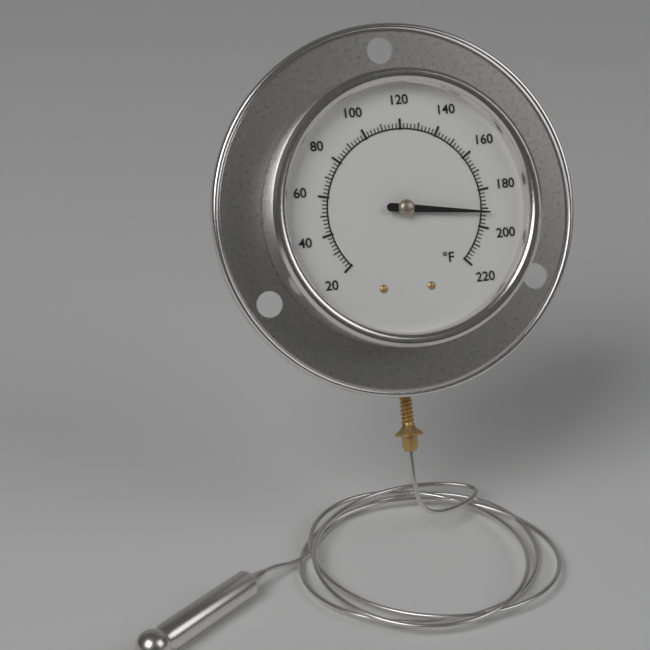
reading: 192 °F
